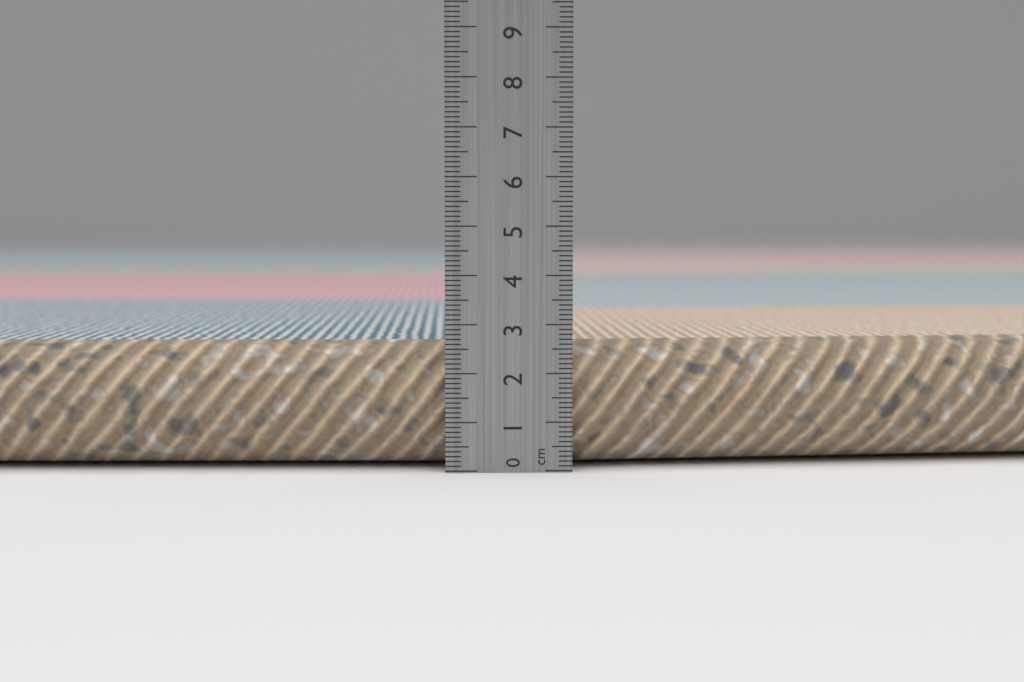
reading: 2.6 cm
